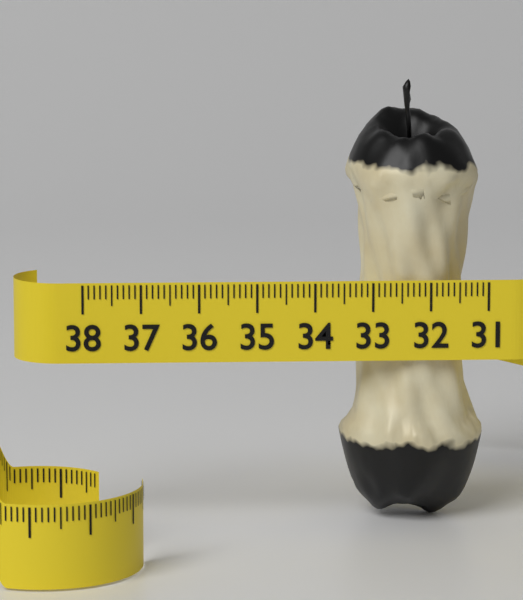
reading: 33.5 (no unit)
